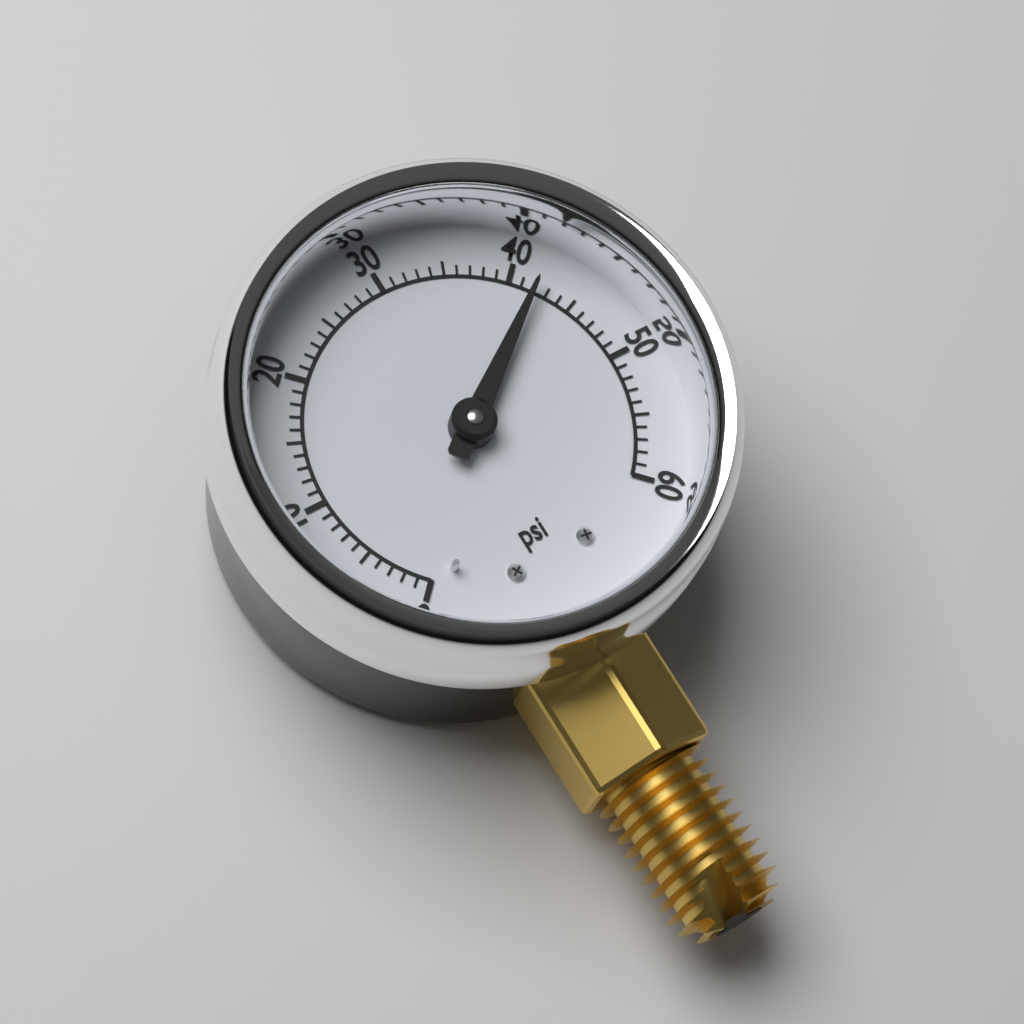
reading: 42 psi
